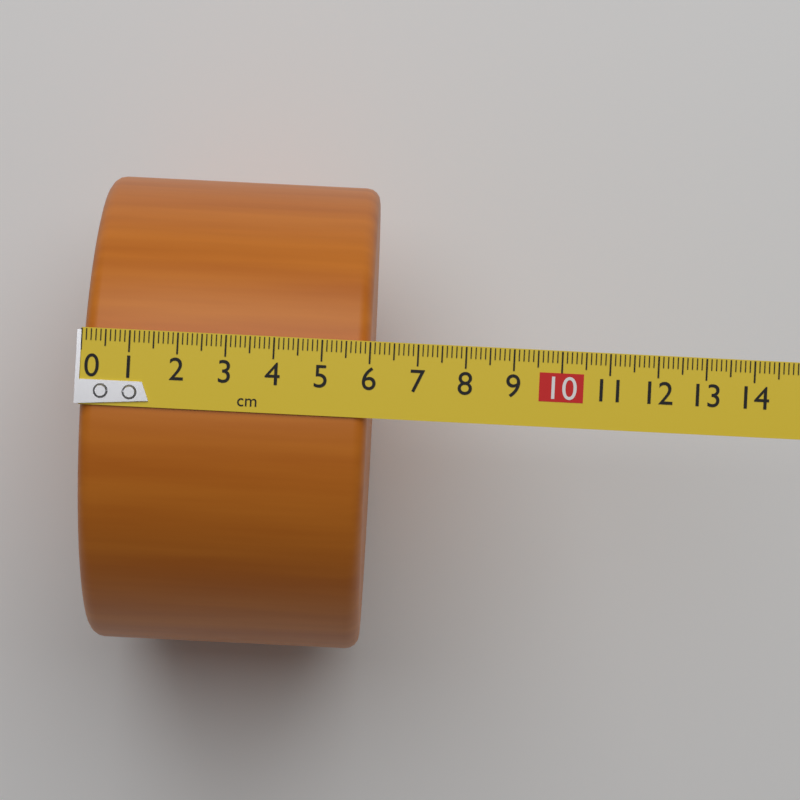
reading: 6.0 cm
